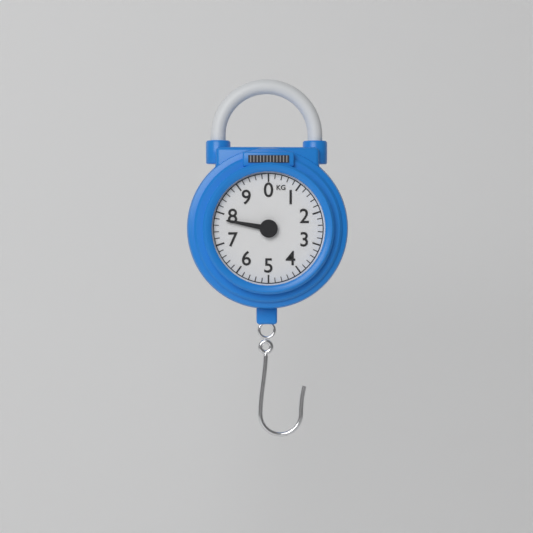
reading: 7.8 kg
